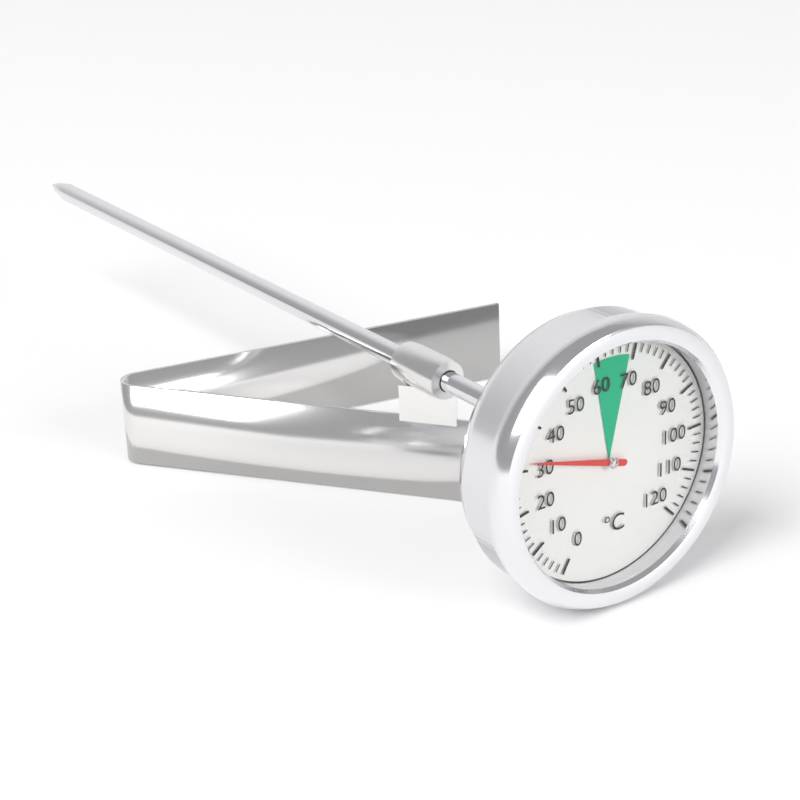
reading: 32 °C
